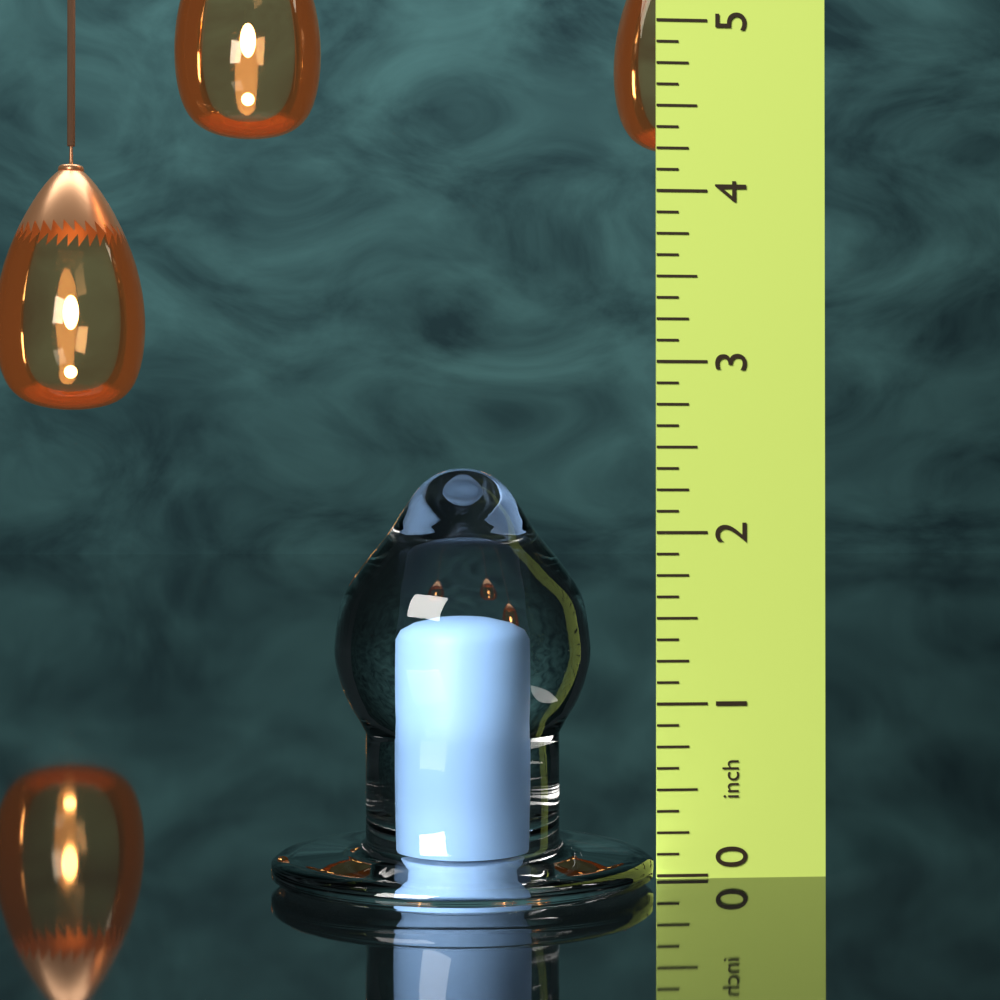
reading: 2.375 in
